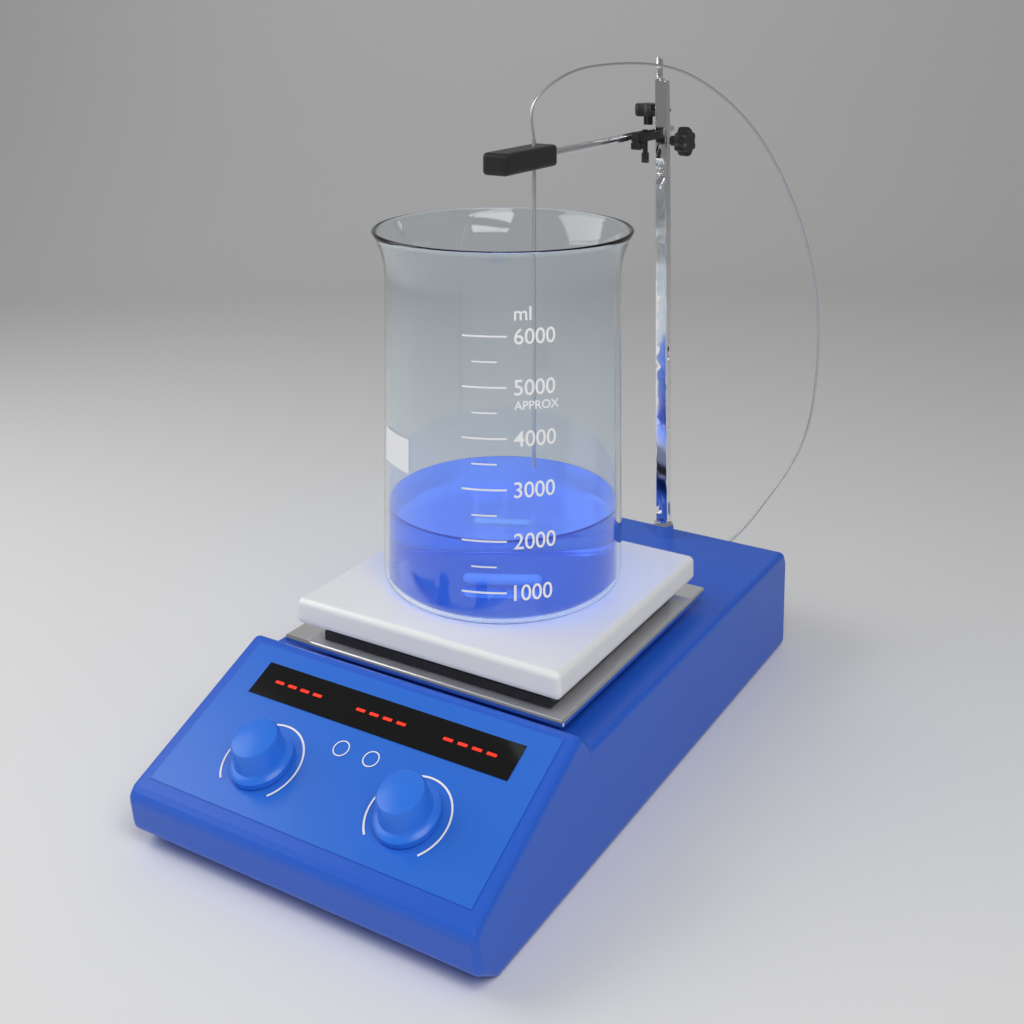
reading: 2000 ml
